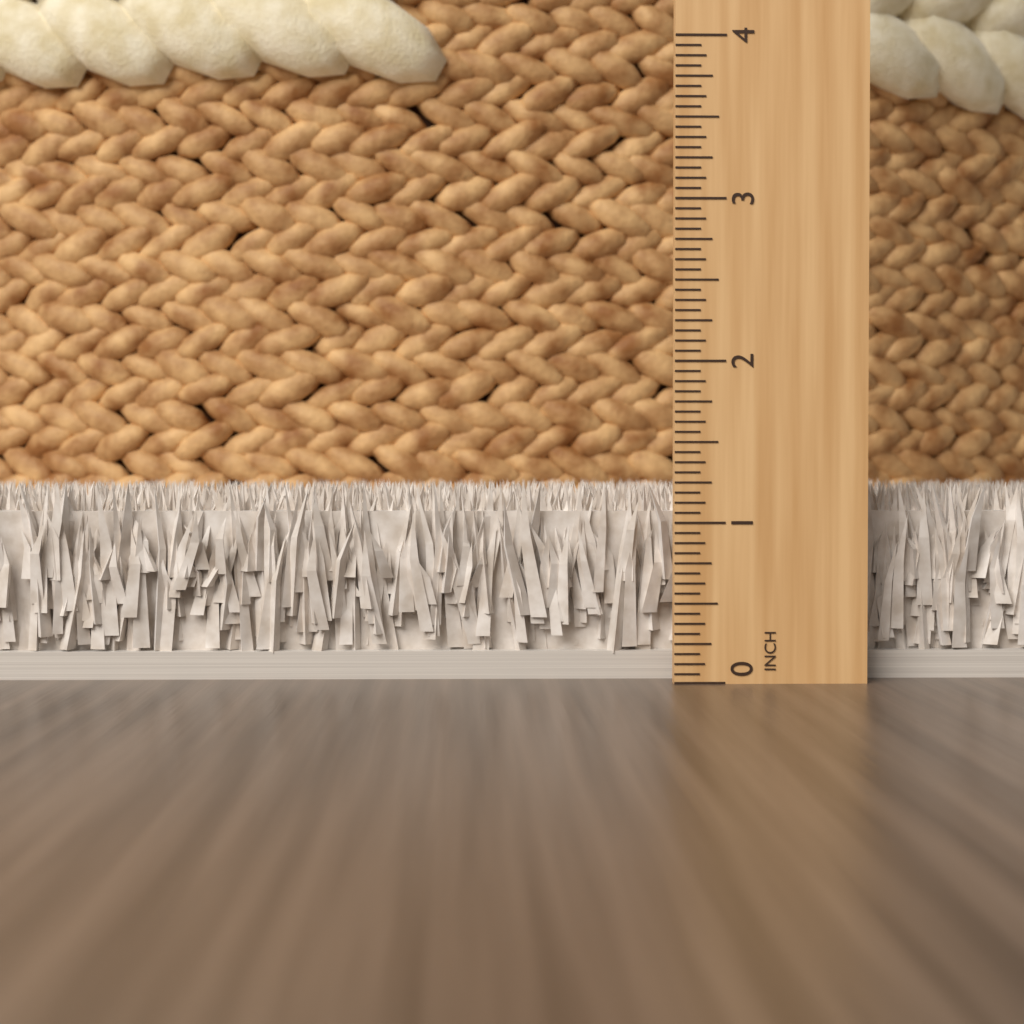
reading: 1.2500 in
